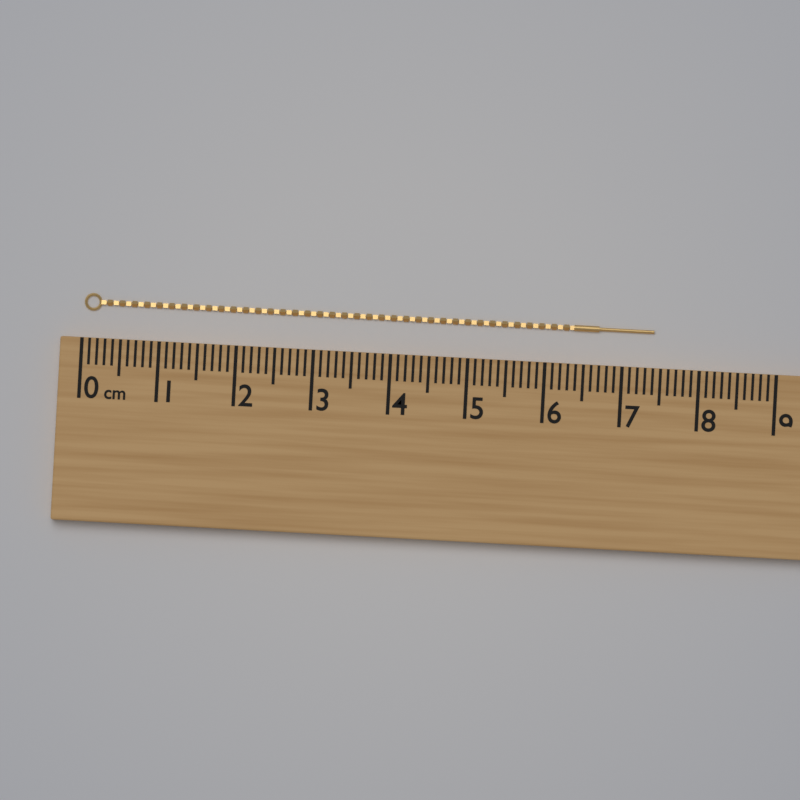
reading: 7.4 cm
